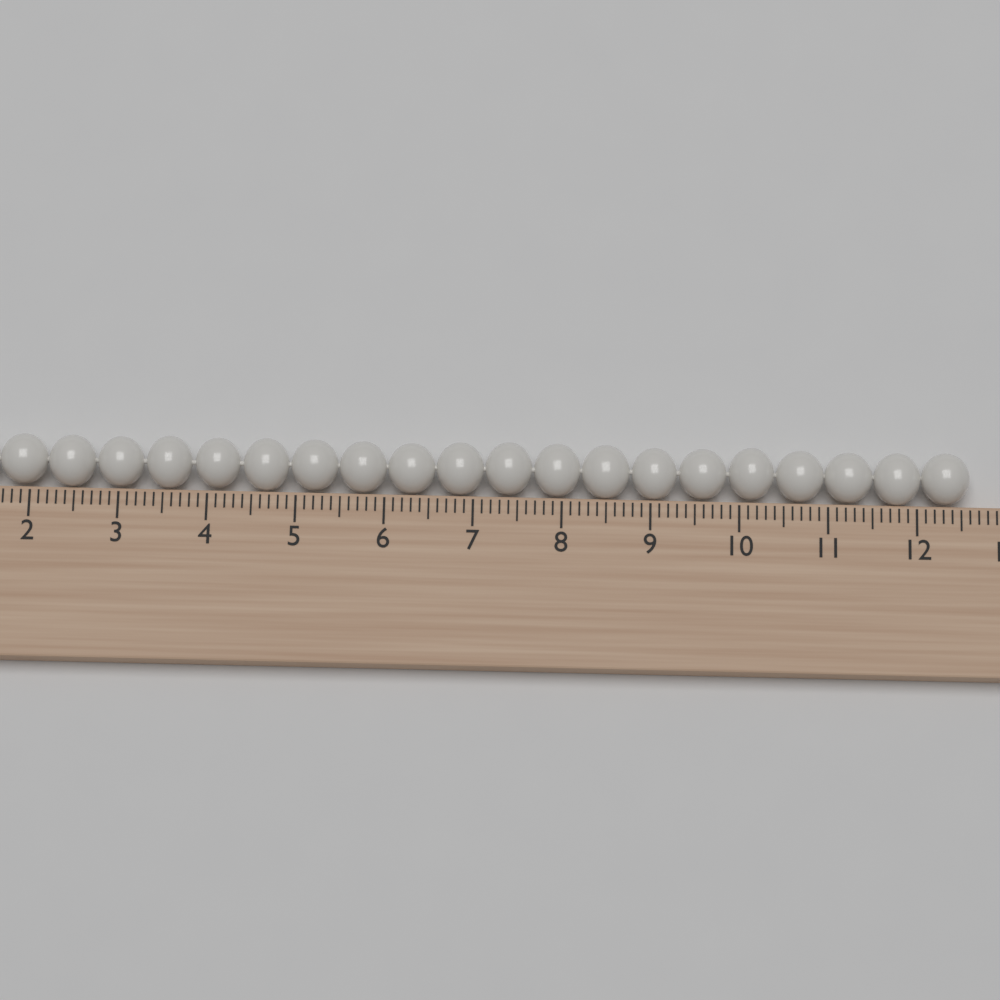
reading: 12.6 cm
